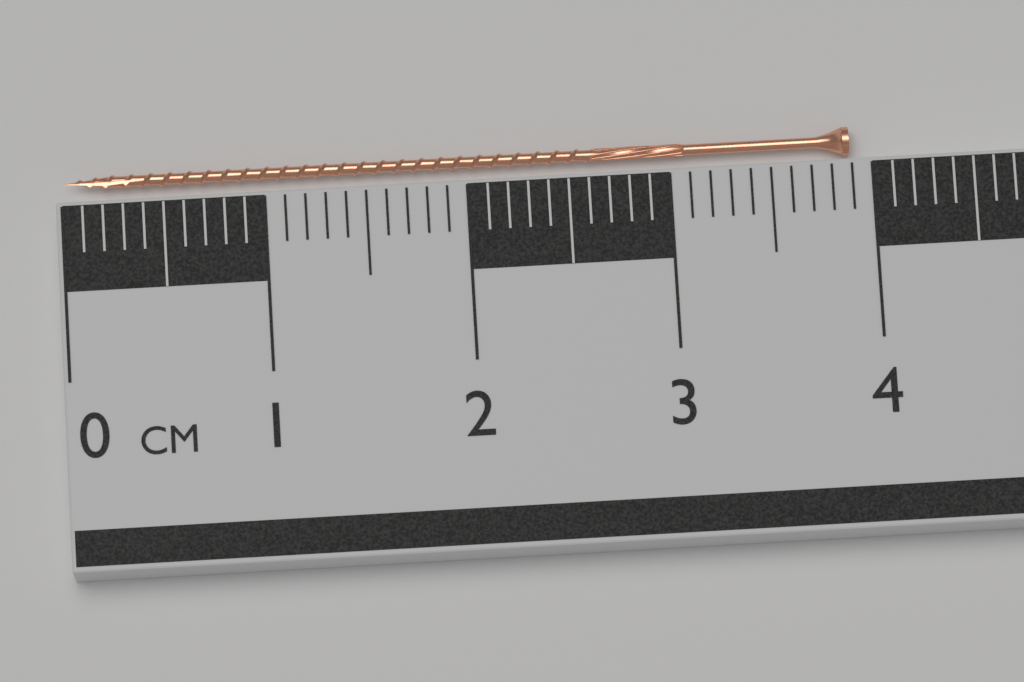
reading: 3.9 cm
